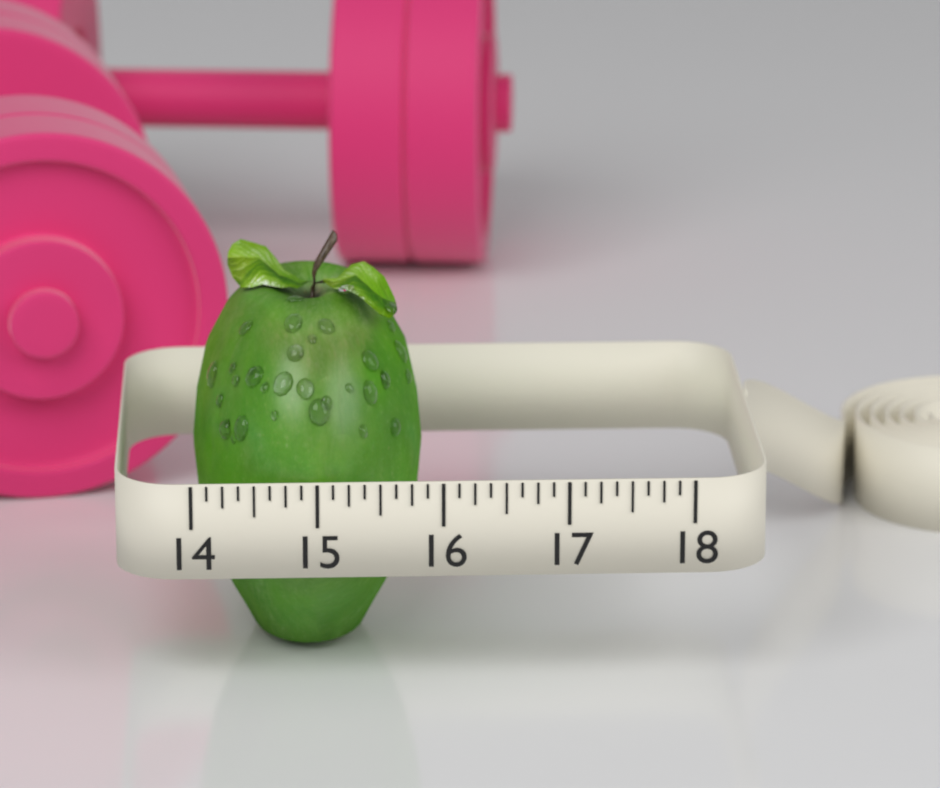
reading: 15.875 (no unit)
